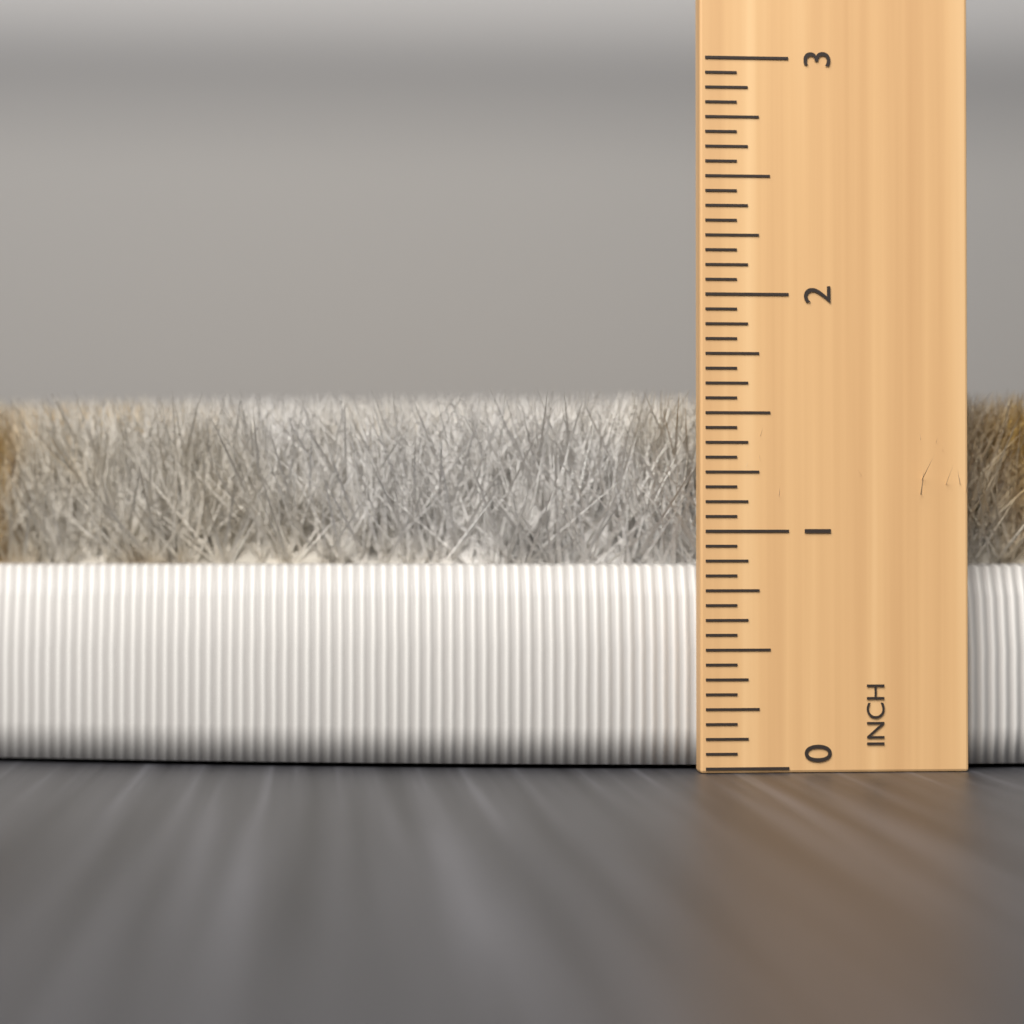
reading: 1.6250 in
